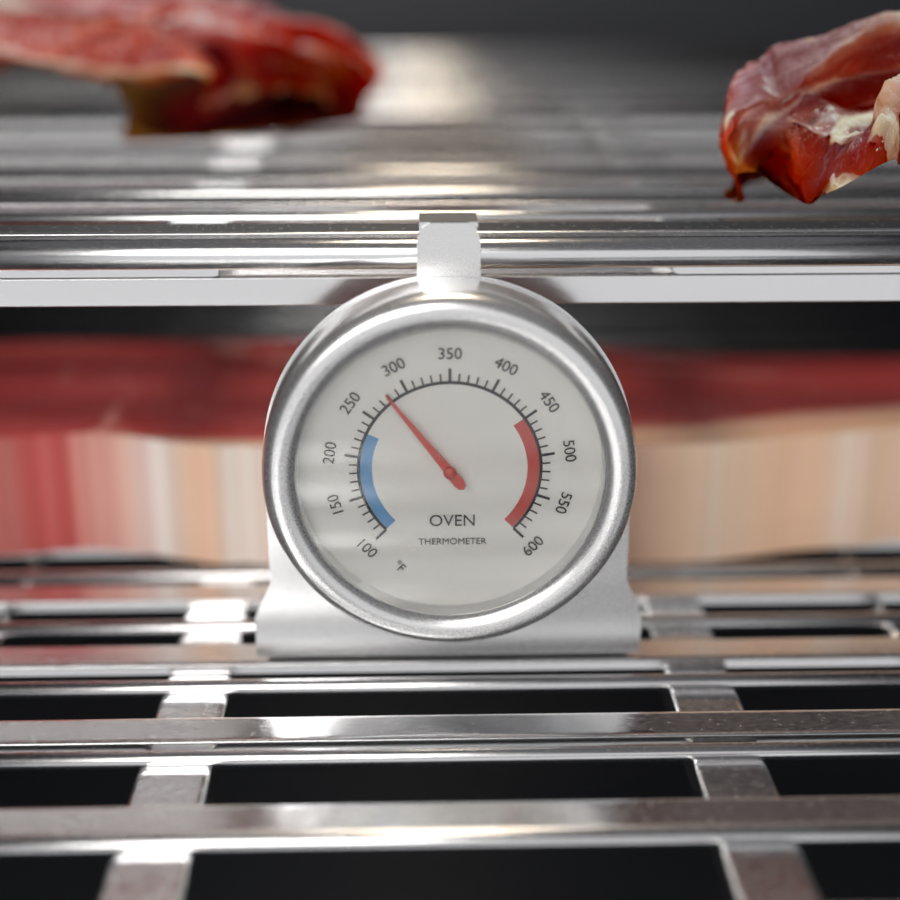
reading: 280 °F
